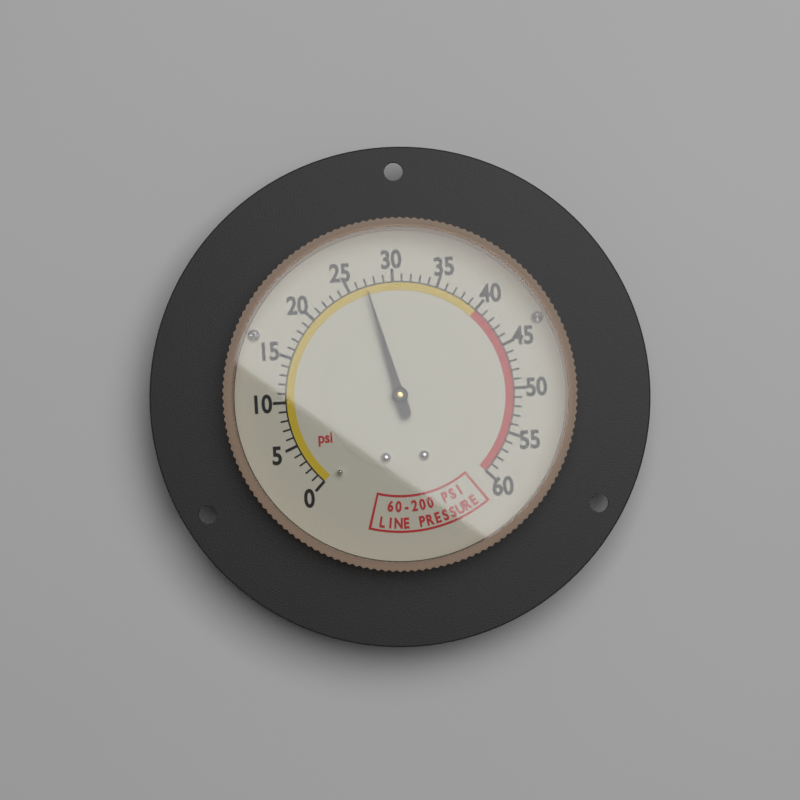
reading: 27 psi
